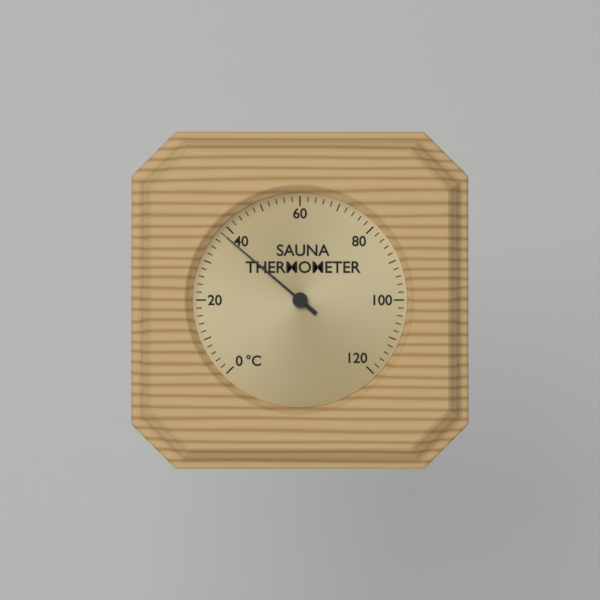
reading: 38 °C
